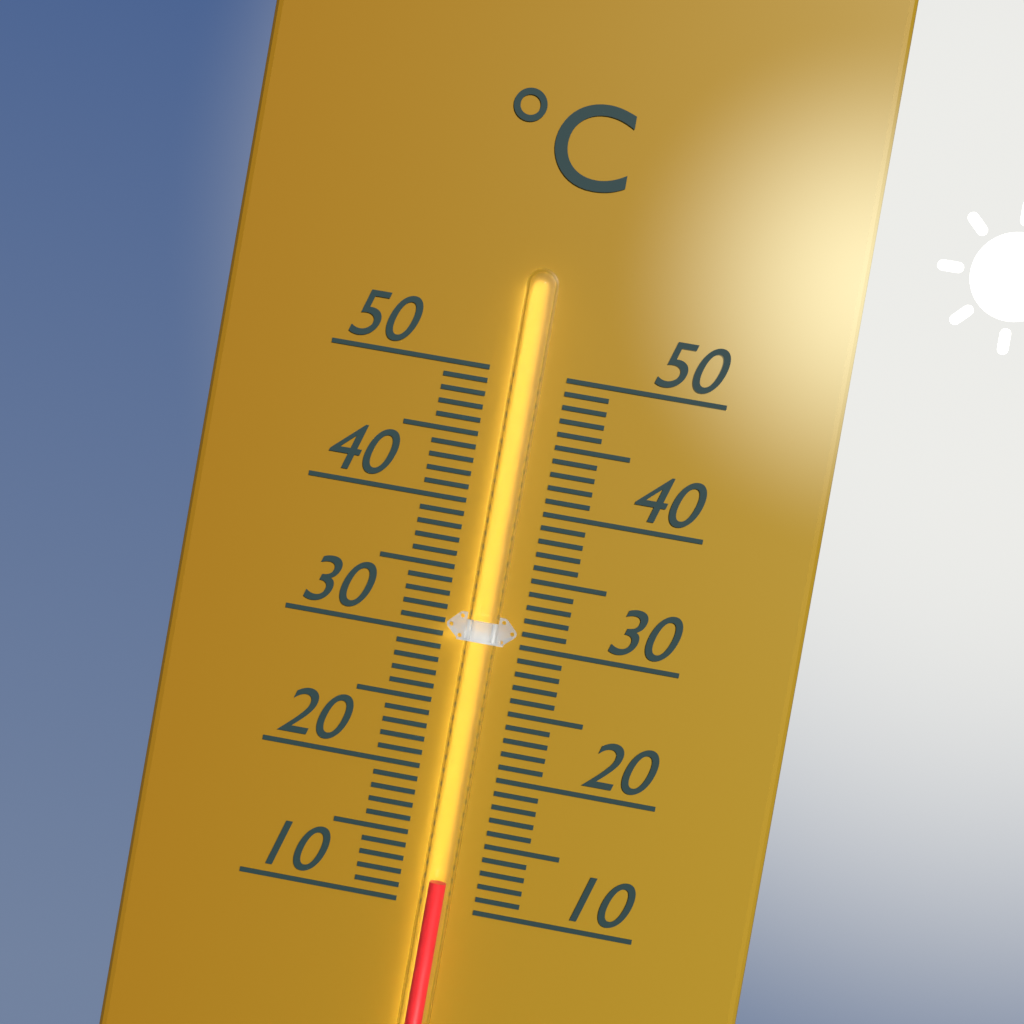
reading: 12 °C
